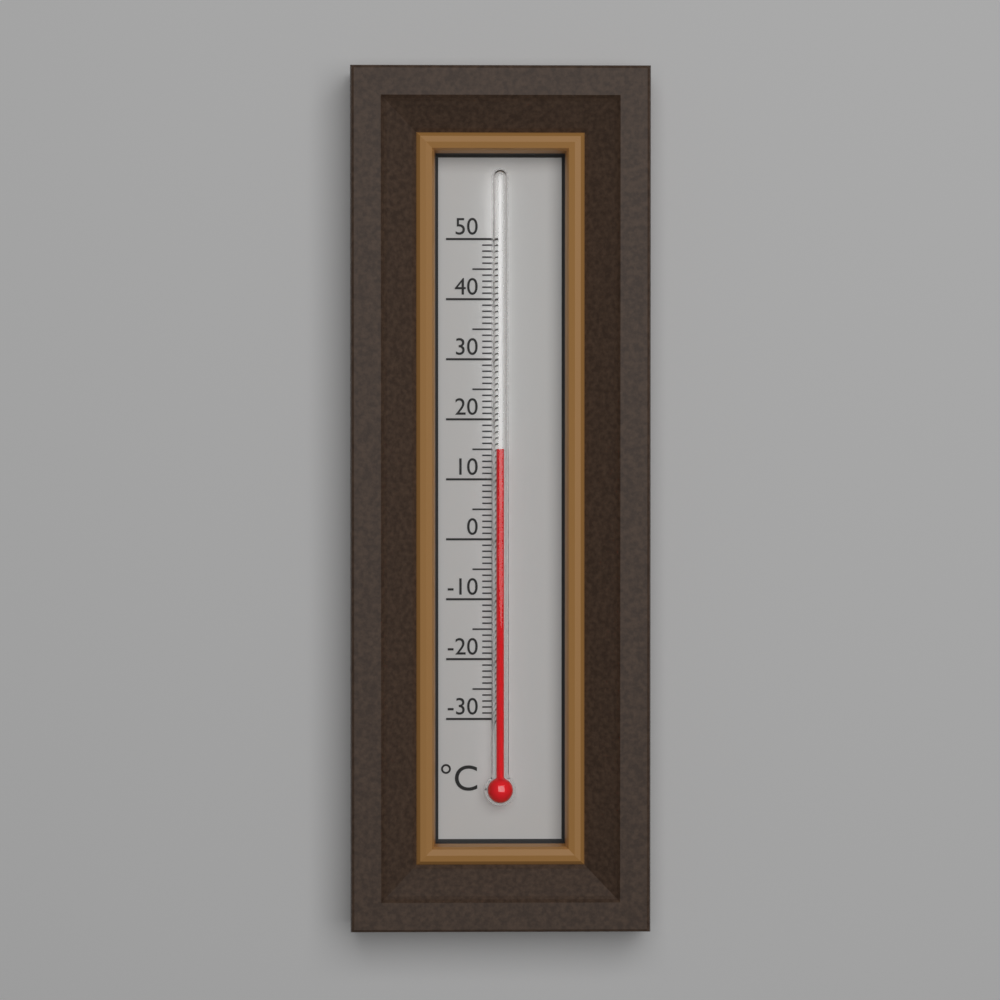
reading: 15 °C
